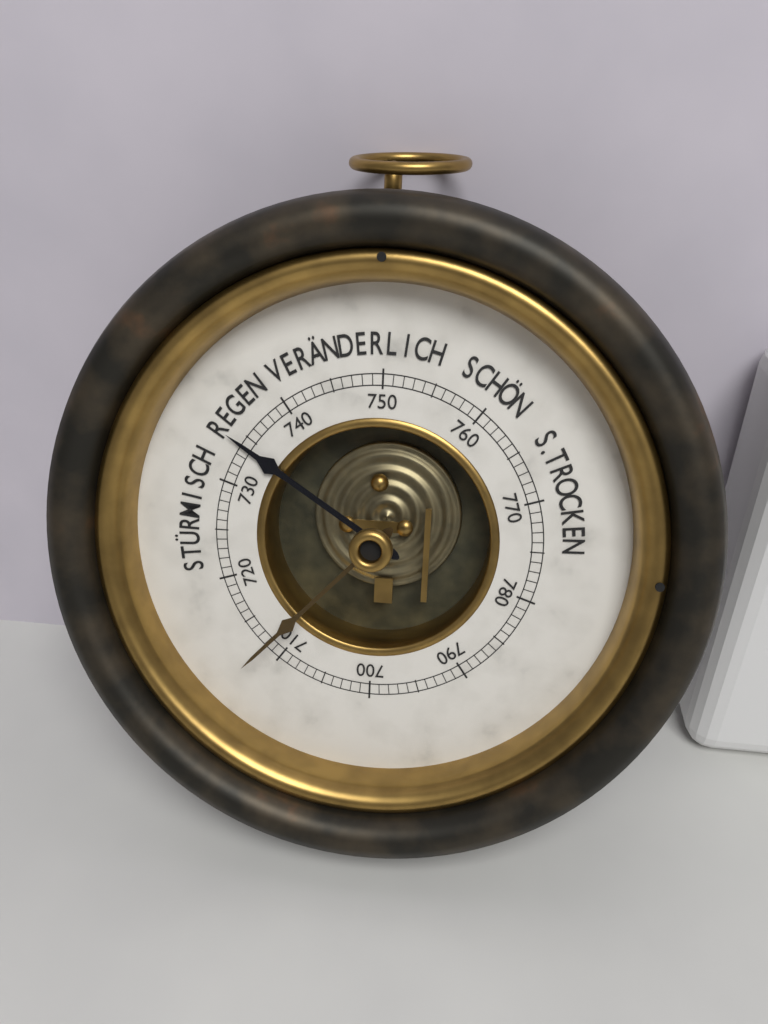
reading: 734 mmHg
